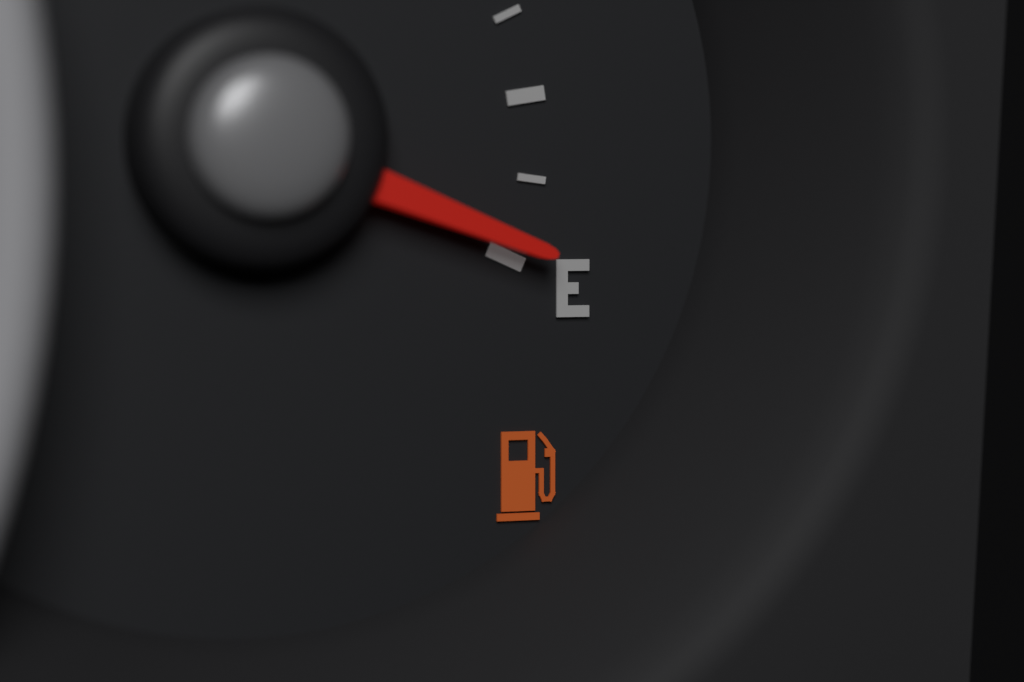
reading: 0.05 (no unit)
